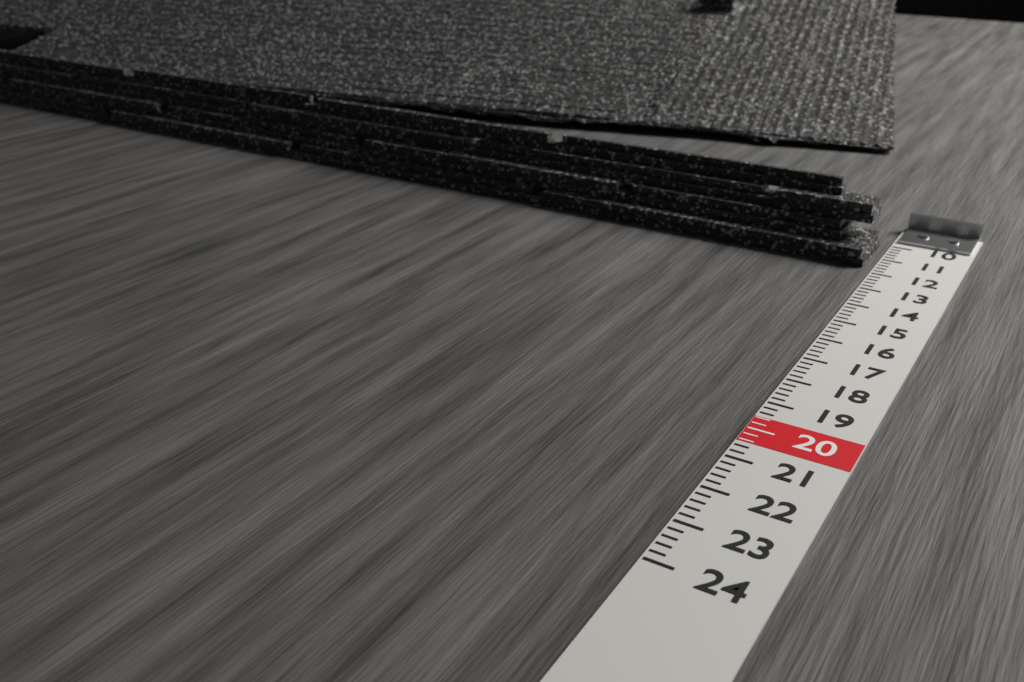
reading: 11.6 (no unit)
